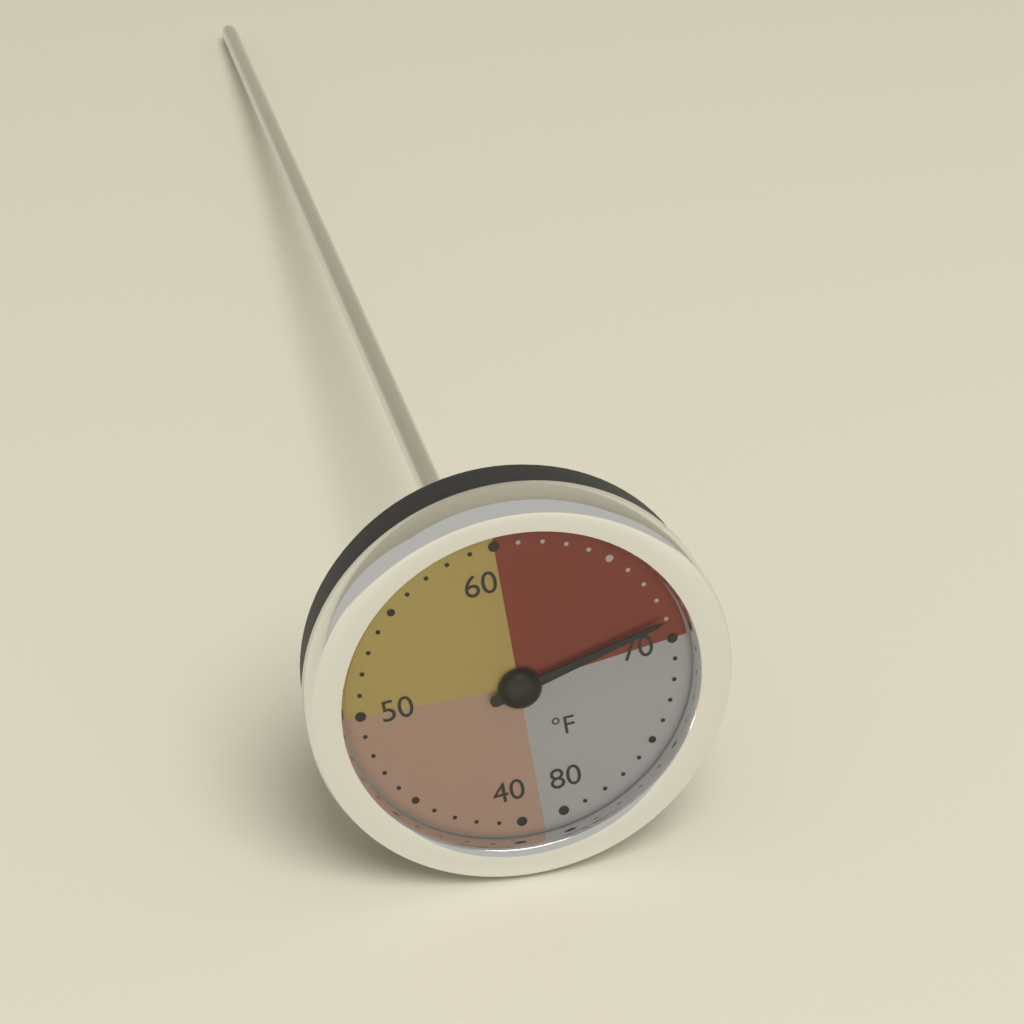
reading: 69 °F
